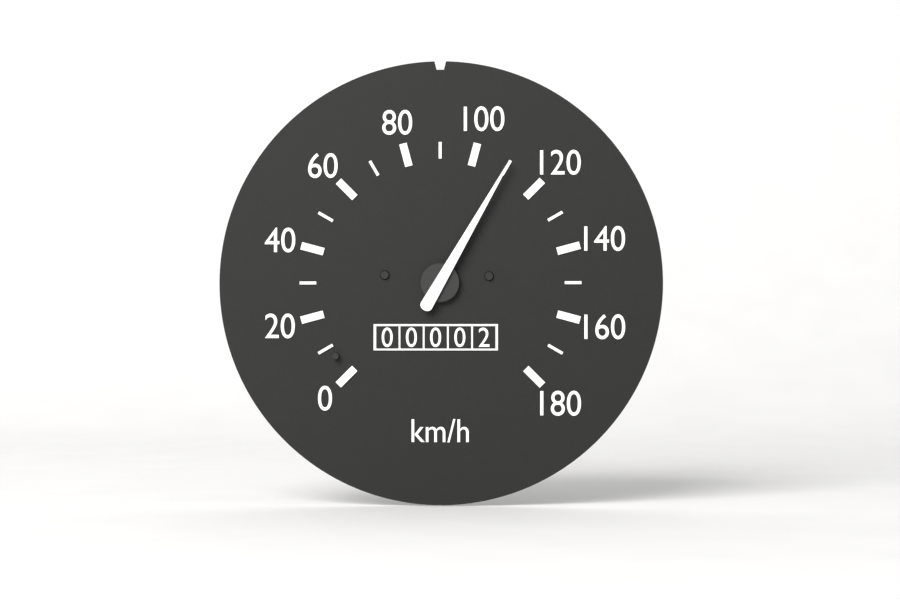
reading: 110 km/h
